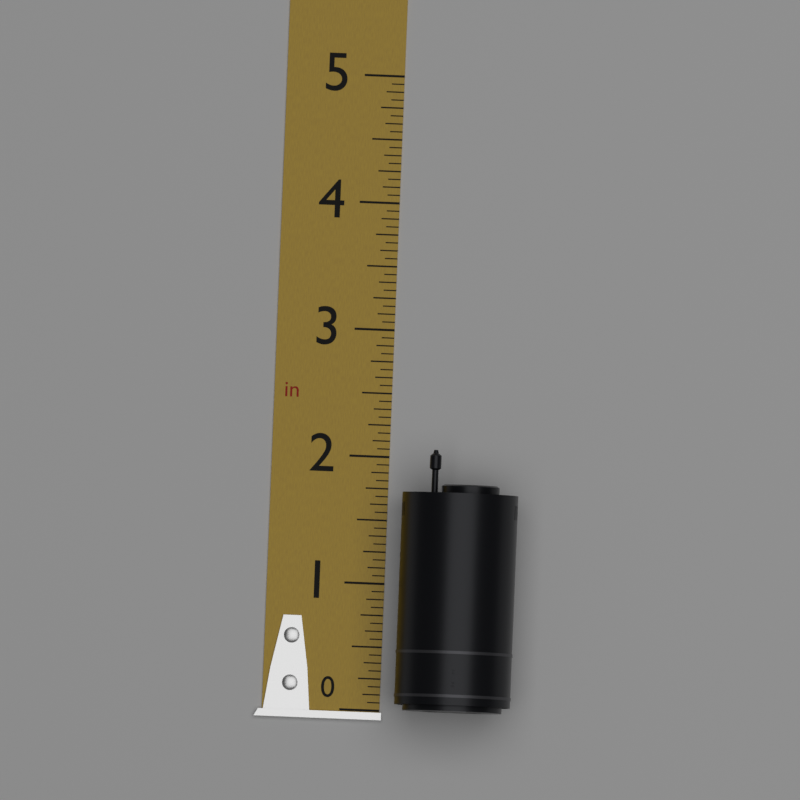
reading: 2.0625 in
